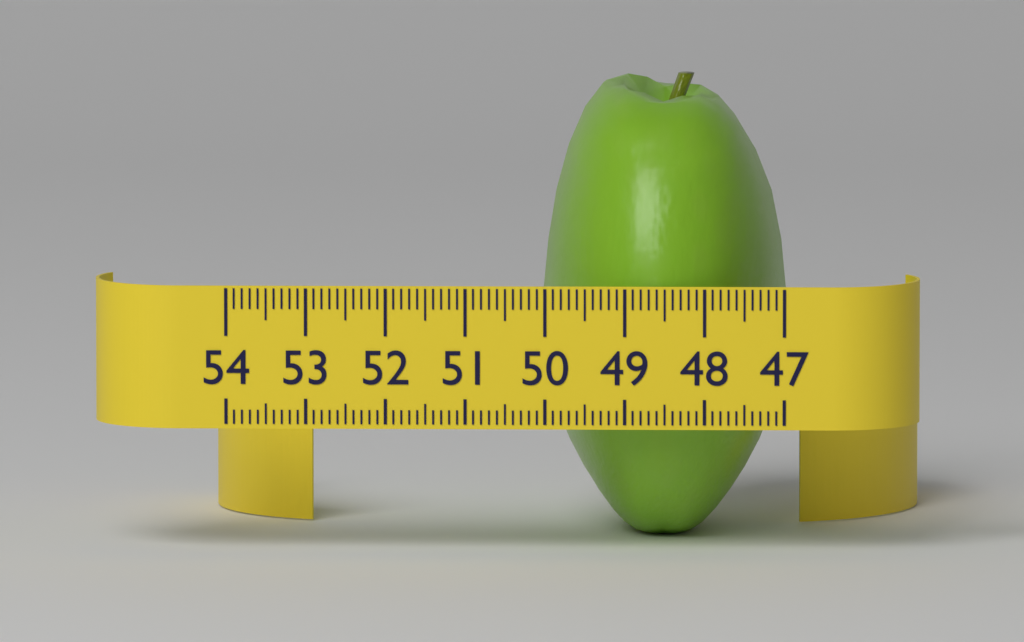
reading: 50.1 (no unit)
